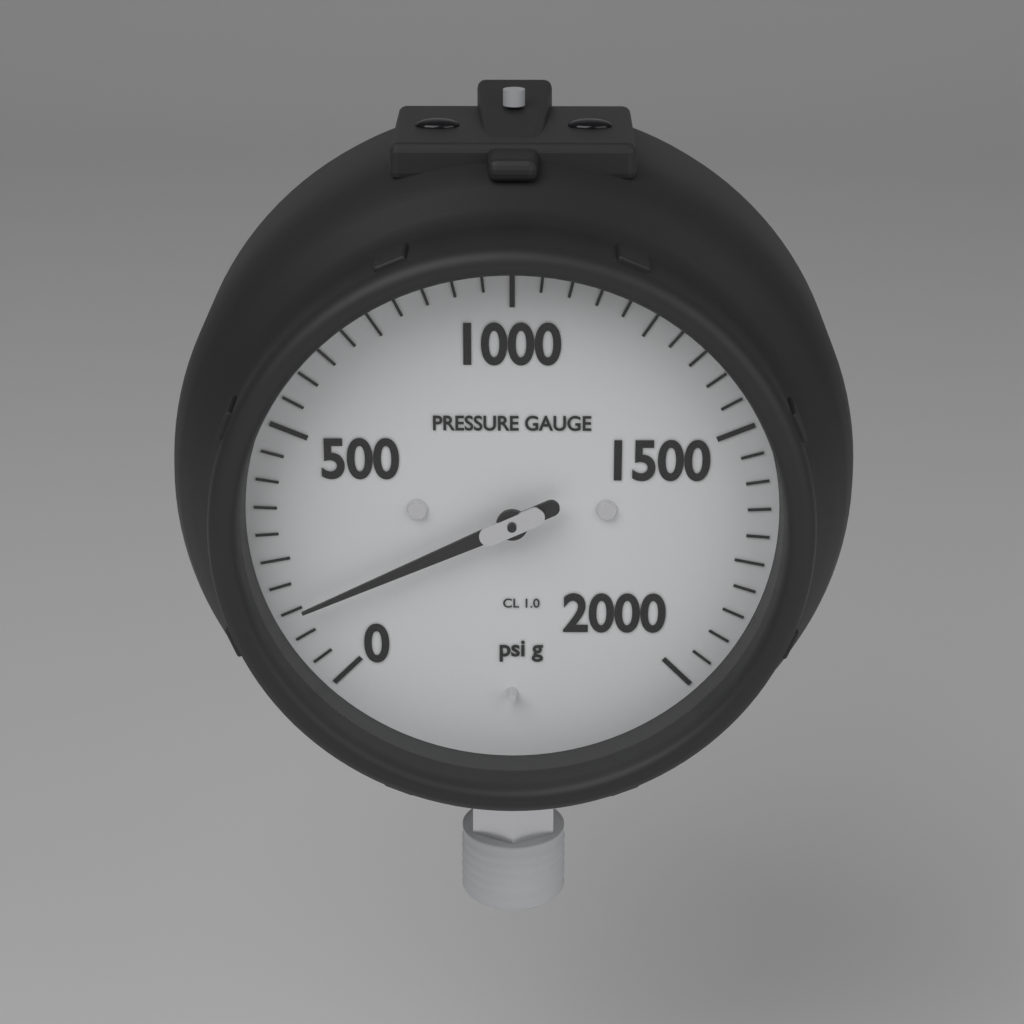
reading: 150 psi
